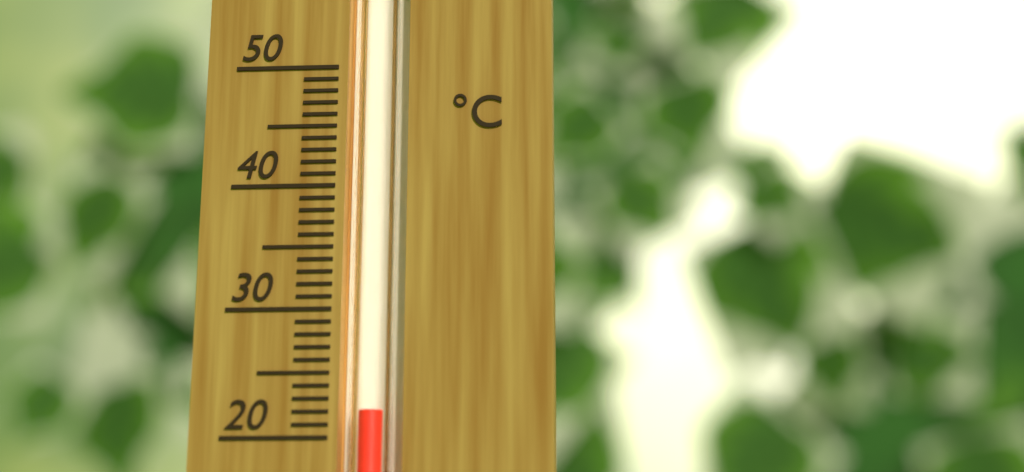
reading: 22 °C
